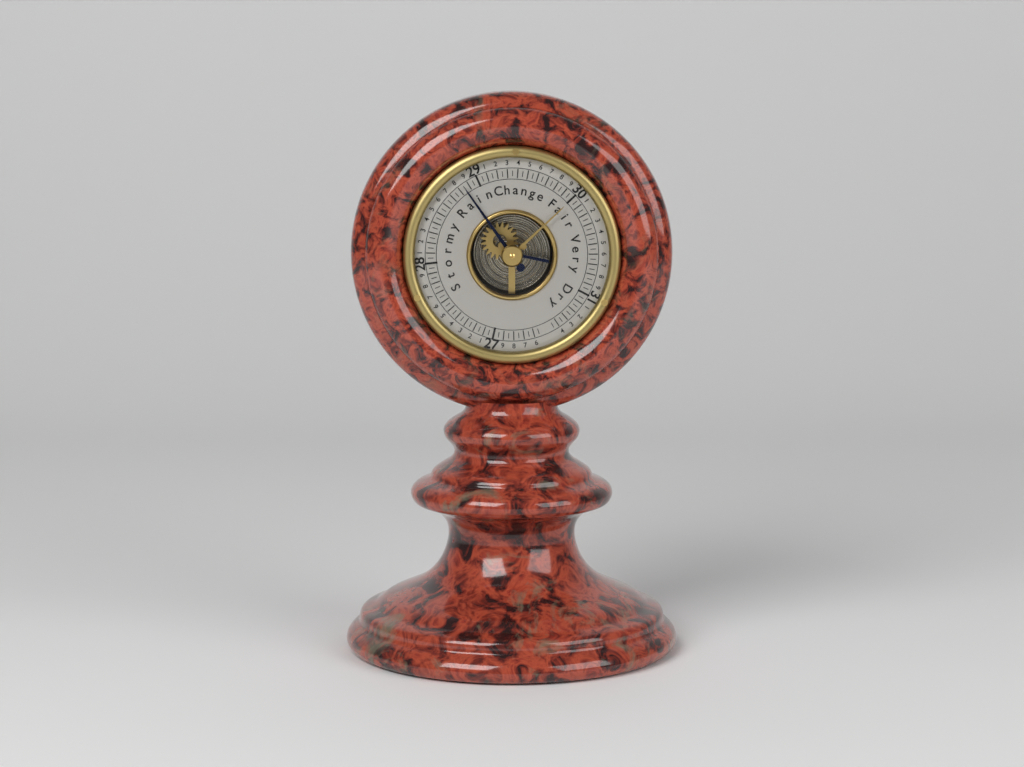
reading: 28.85 (no unit)
